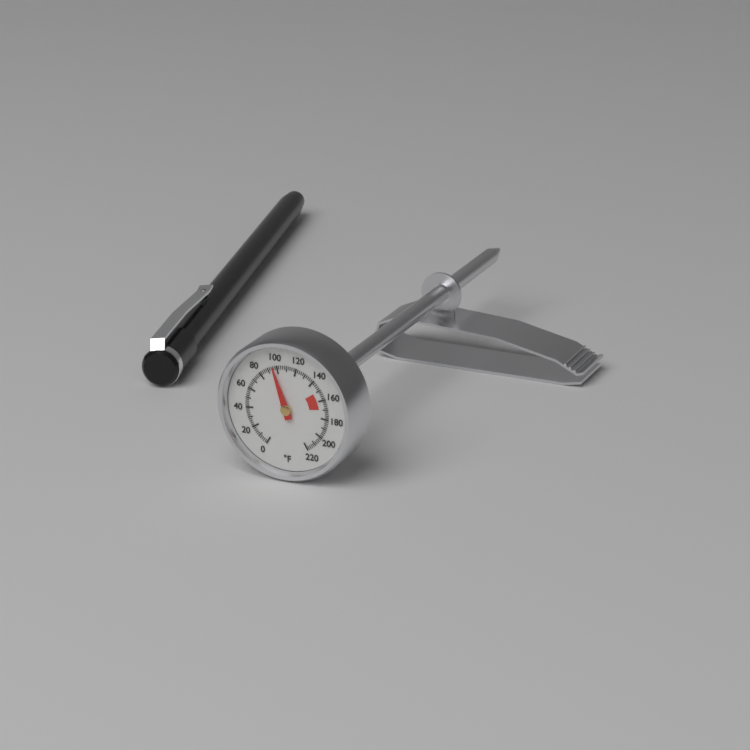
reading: 96 °F
